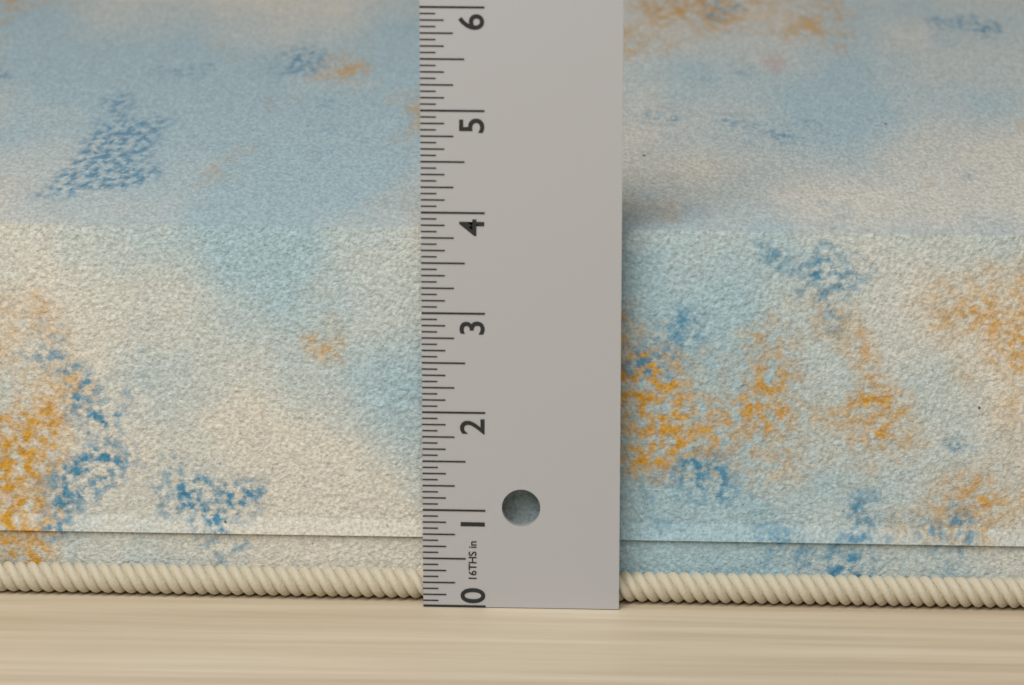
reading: 3.8750 in
